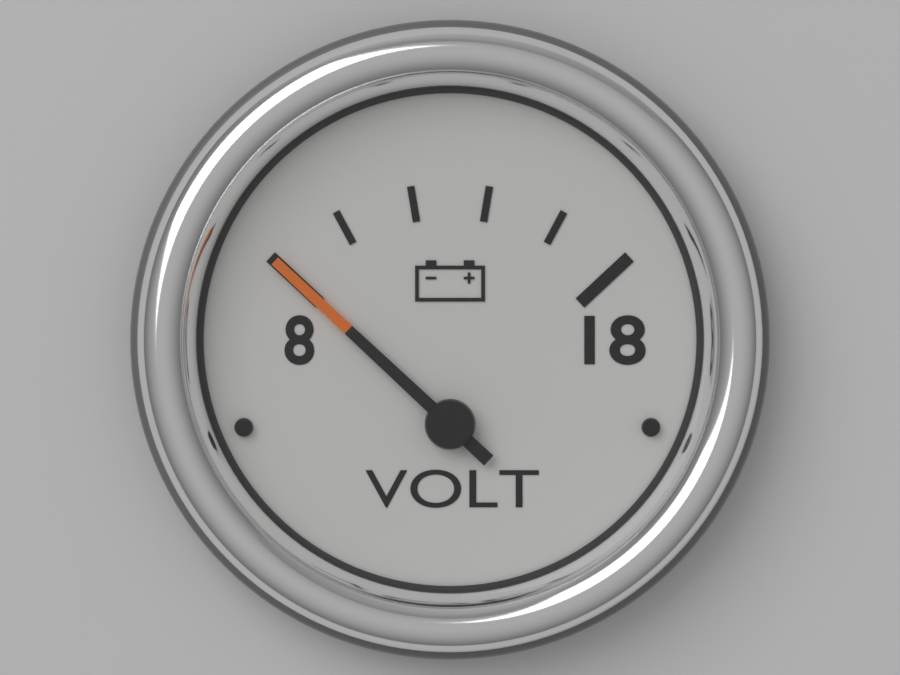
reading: 8 V
